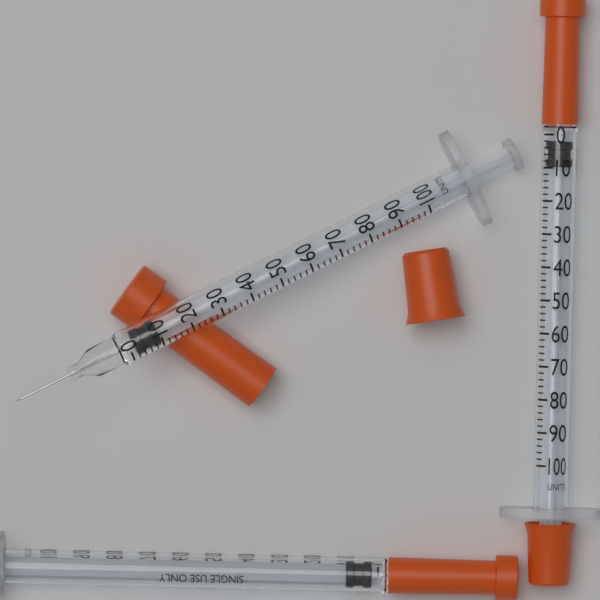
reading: 2 units
